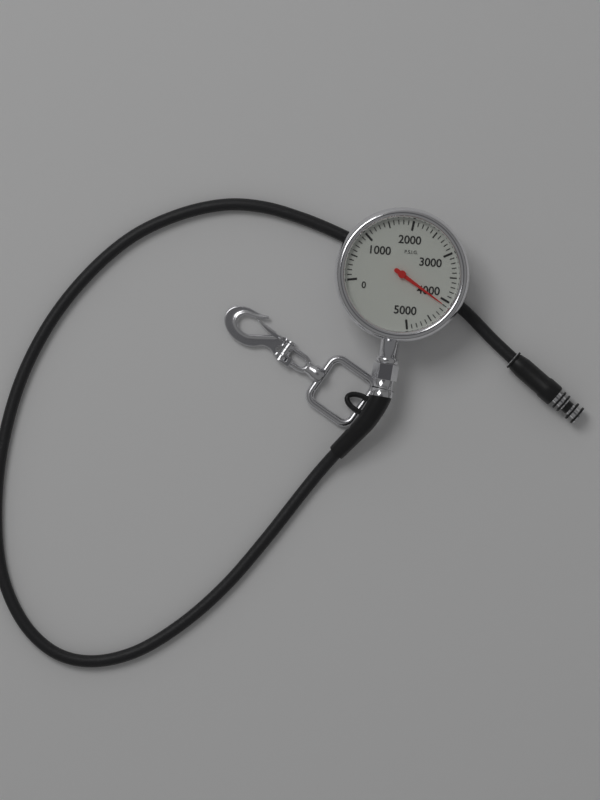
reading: 4100 psi
